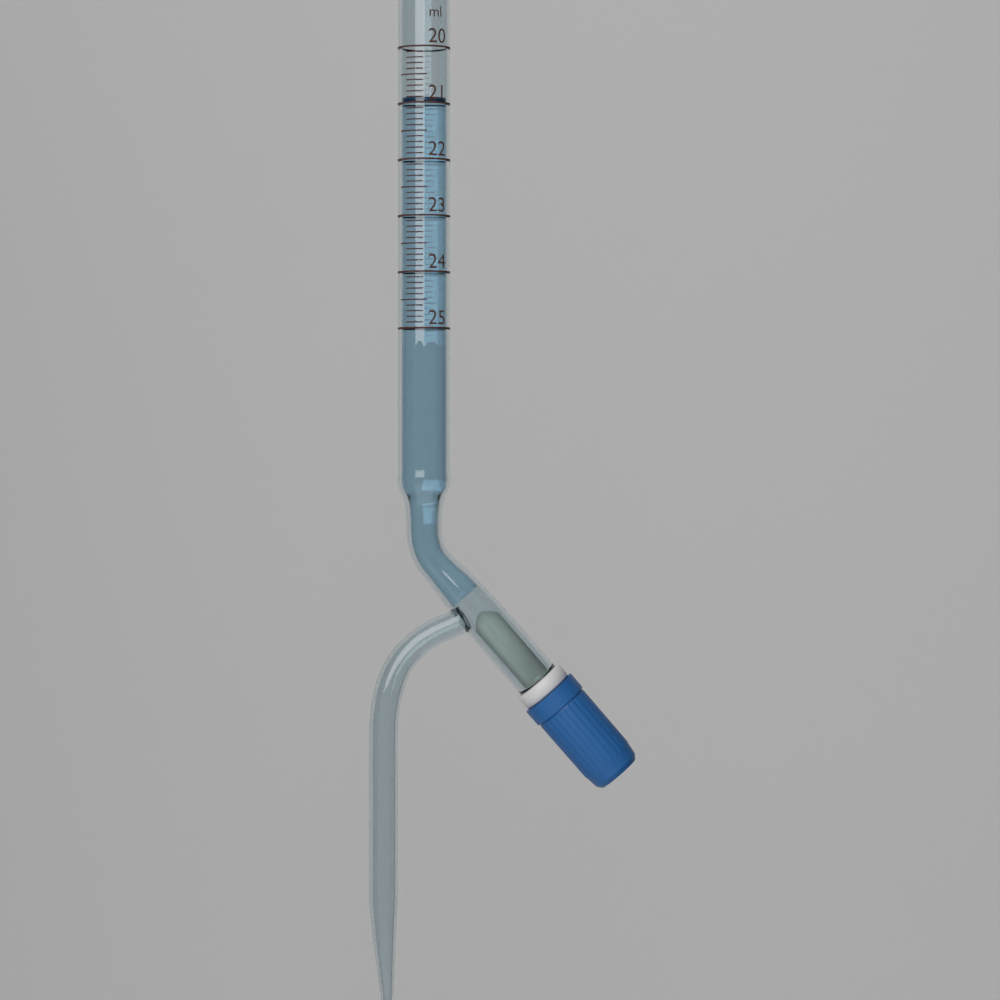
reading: 20.9 ml
